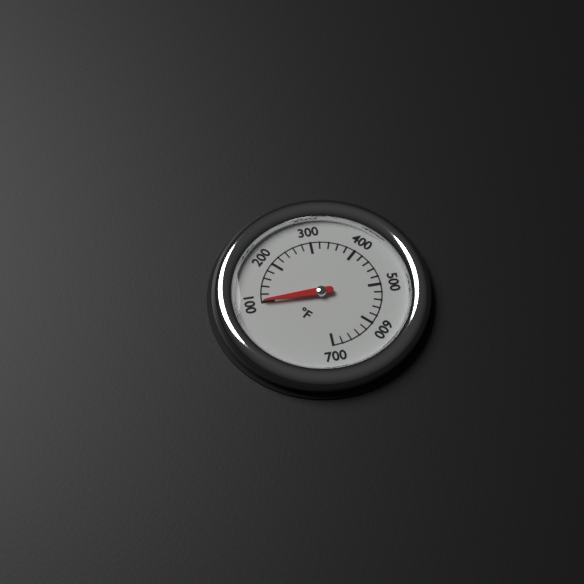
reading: 100 °F
